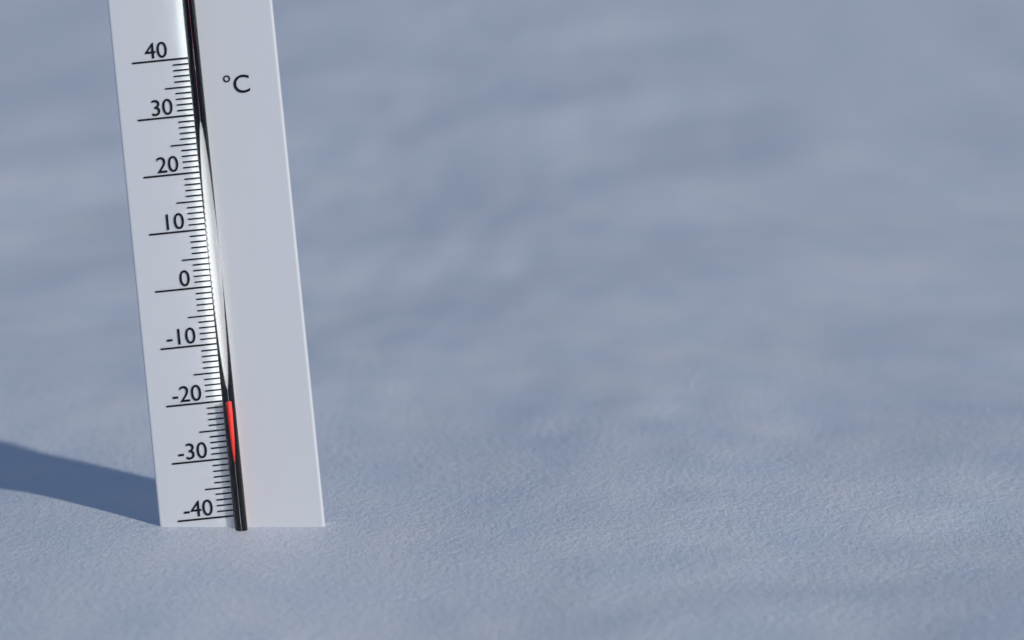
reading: -20 °C
